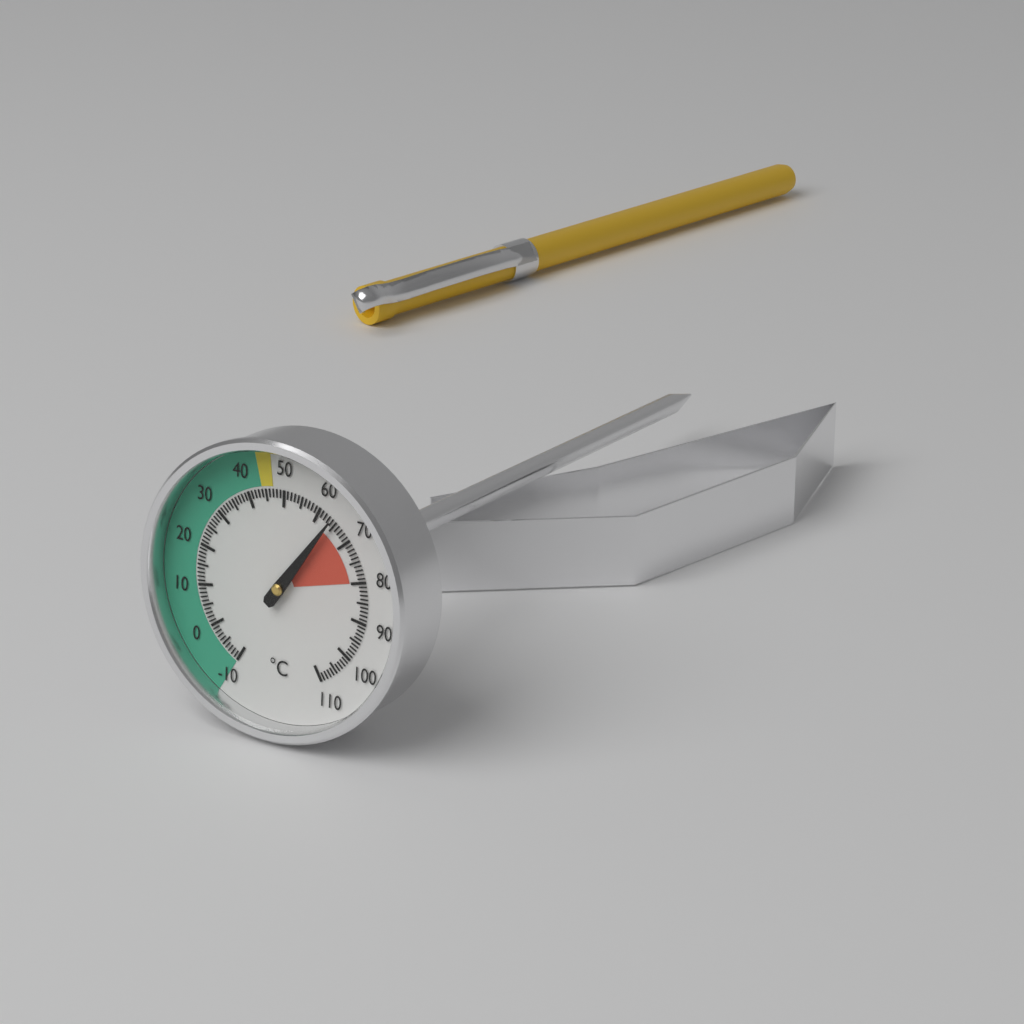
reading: 64 °C
